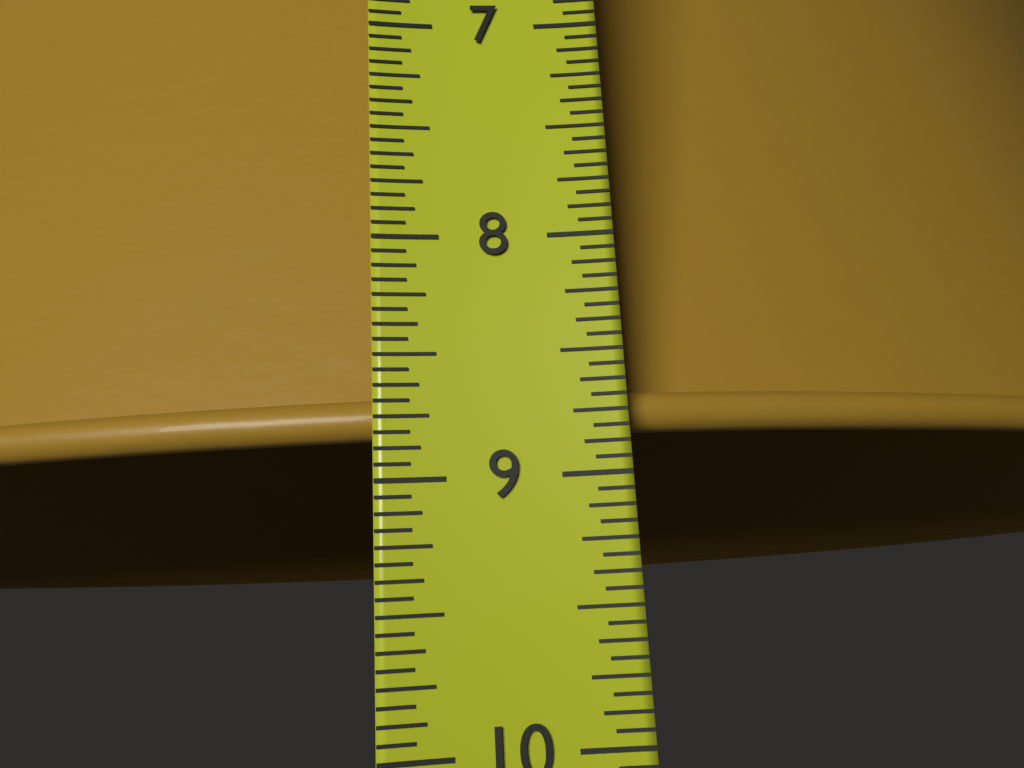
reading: 8.8125 in
